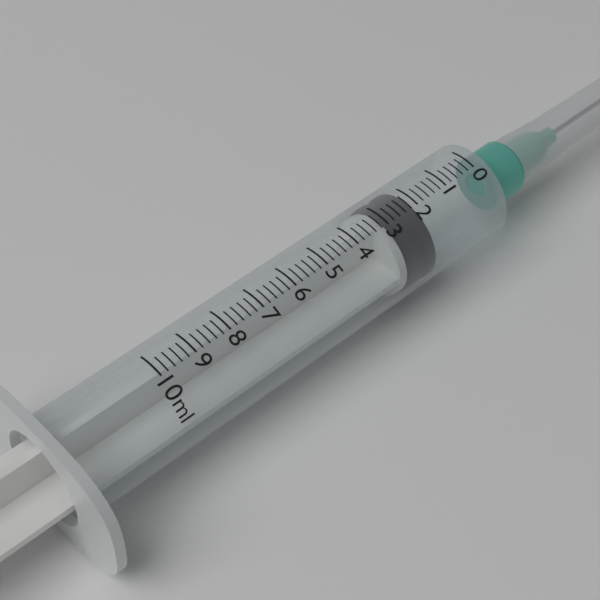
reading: 2.0 ml
